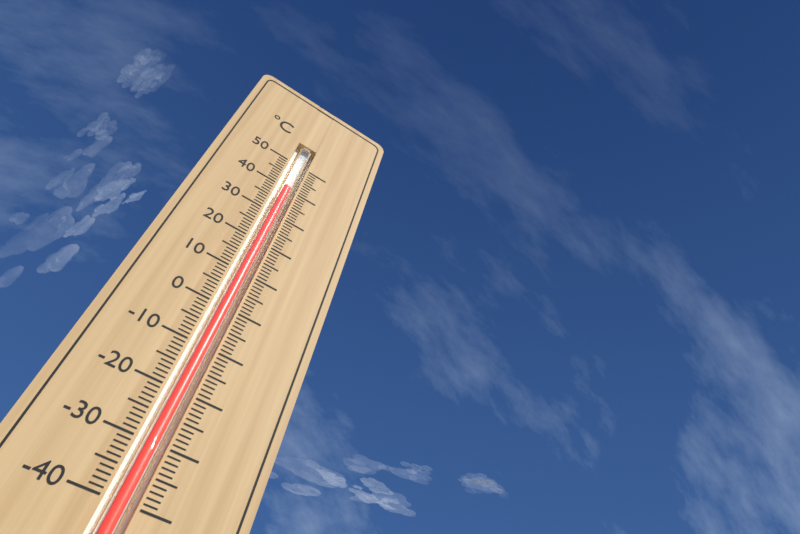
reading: 40 °C
